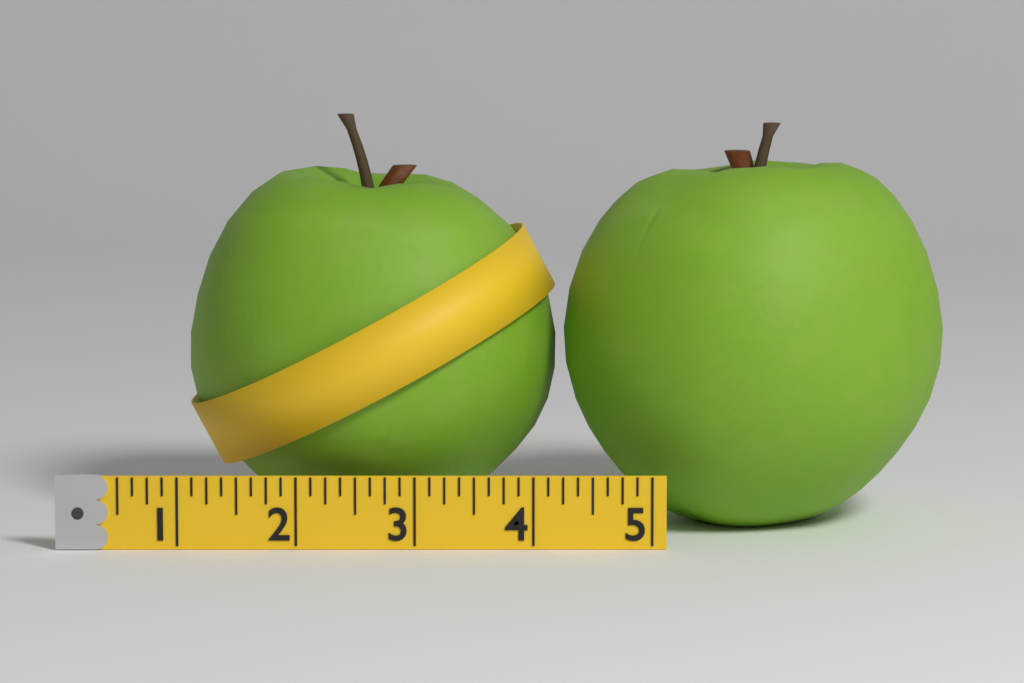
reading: 4.200 (no unit)
